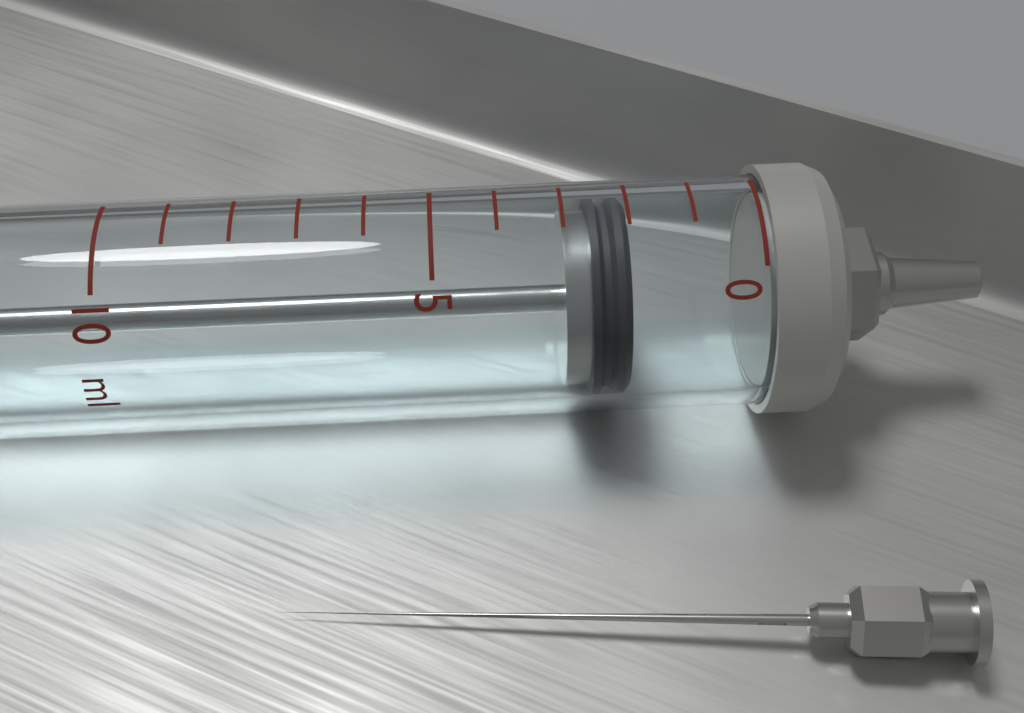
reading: 2 ml
